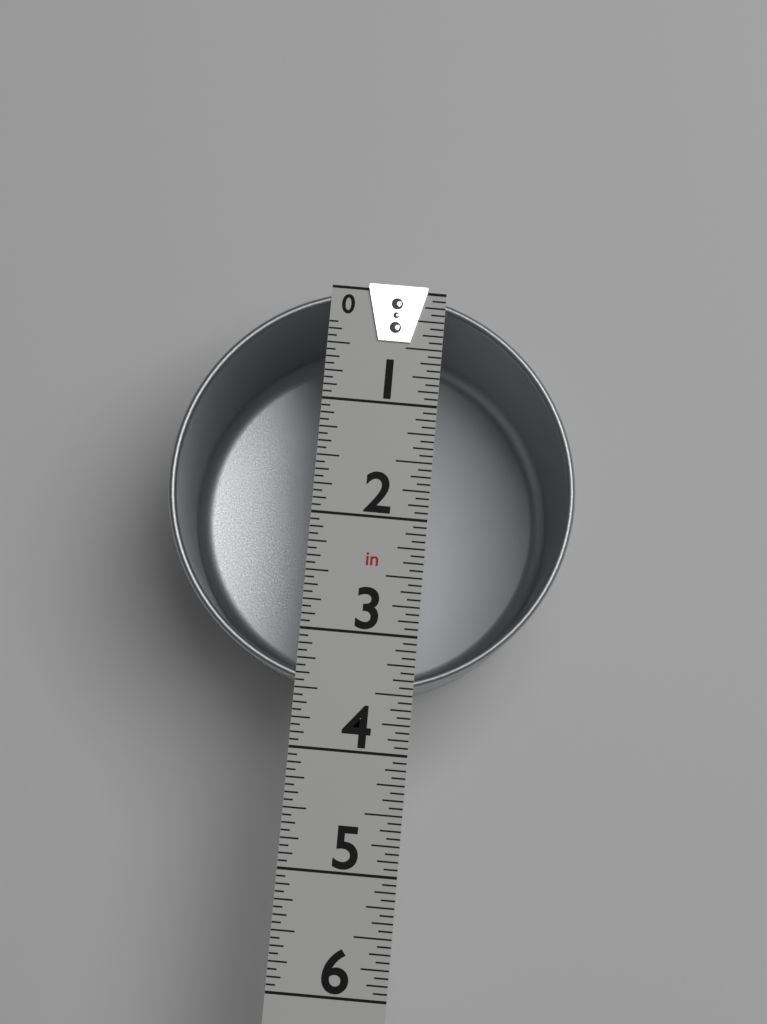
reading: 3.5000 in
